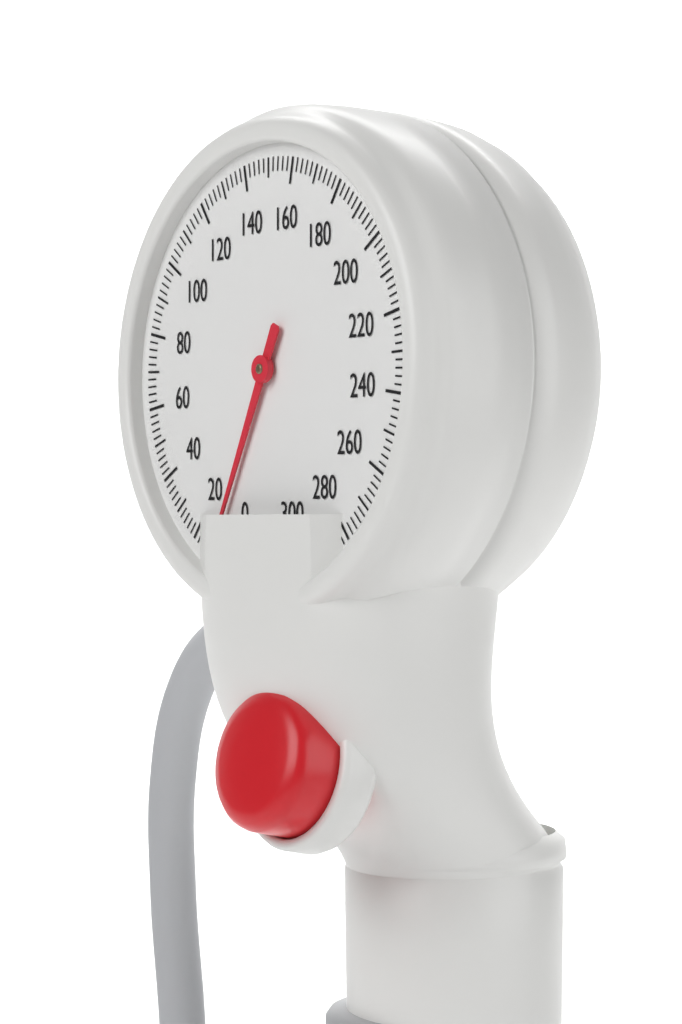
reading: 10 mmHg
